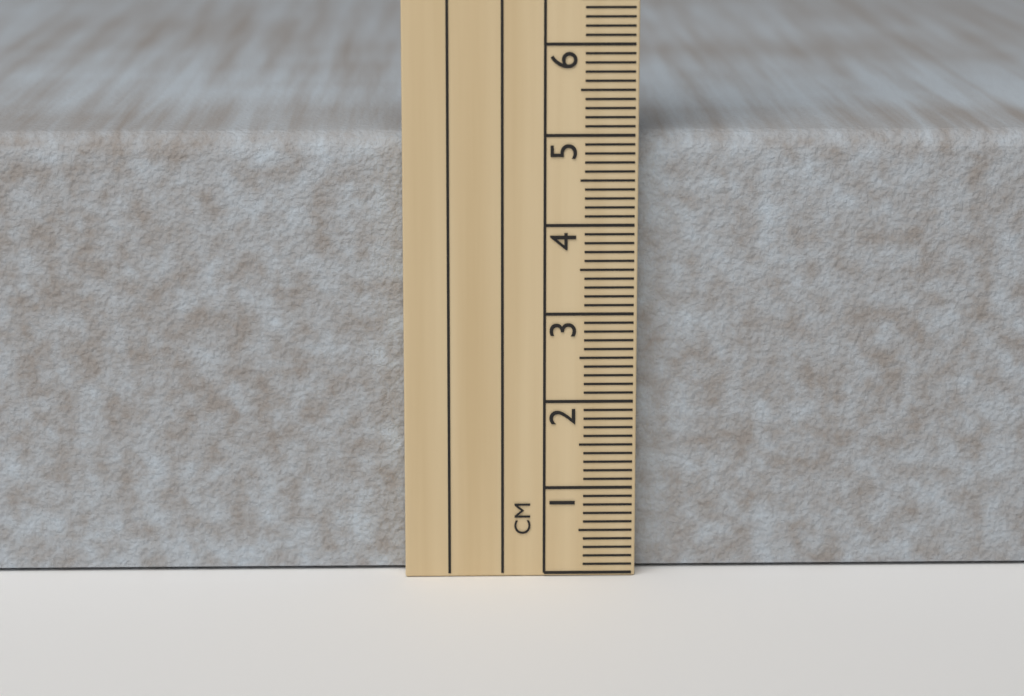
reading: 5.0 cm
